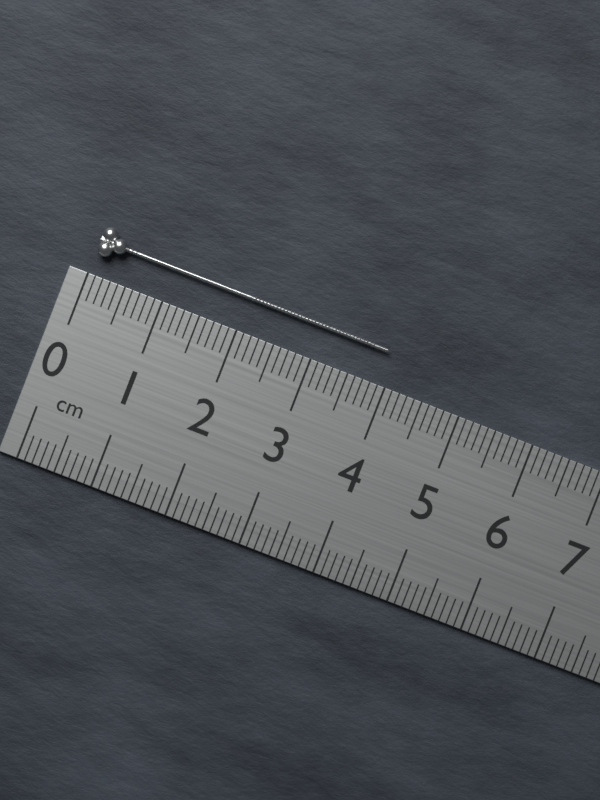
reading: 3.9 cm
